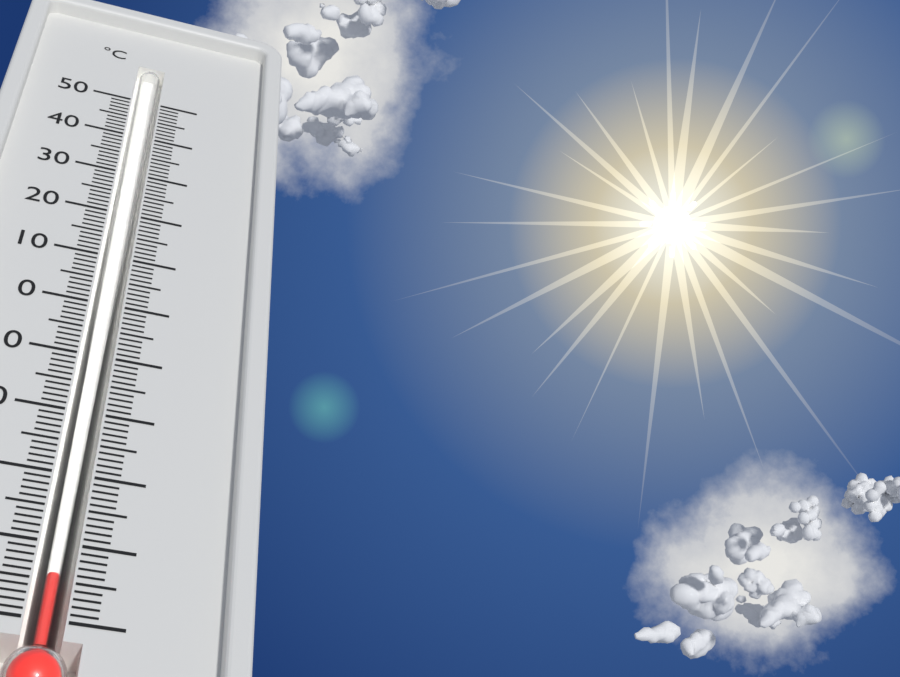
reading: -44 °C
